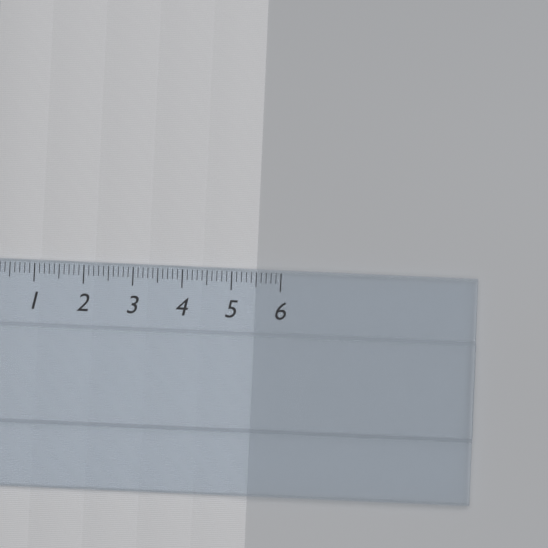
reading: 5.5 (no unit)
